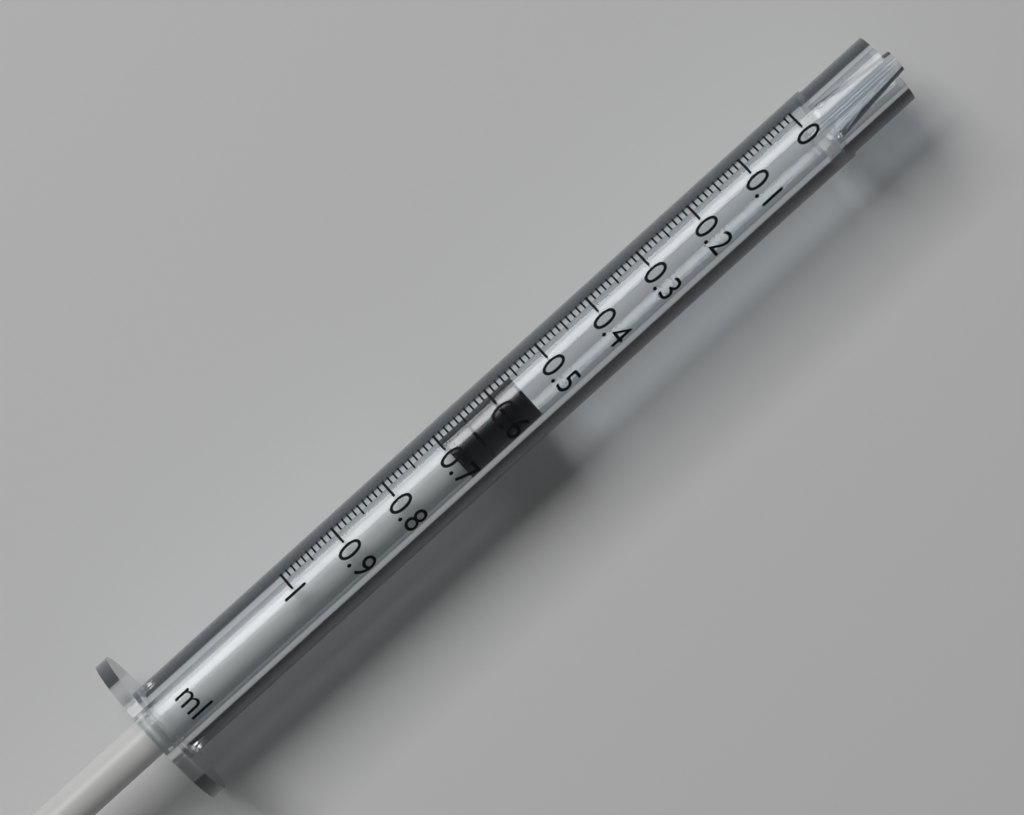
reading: 0.56 ml
